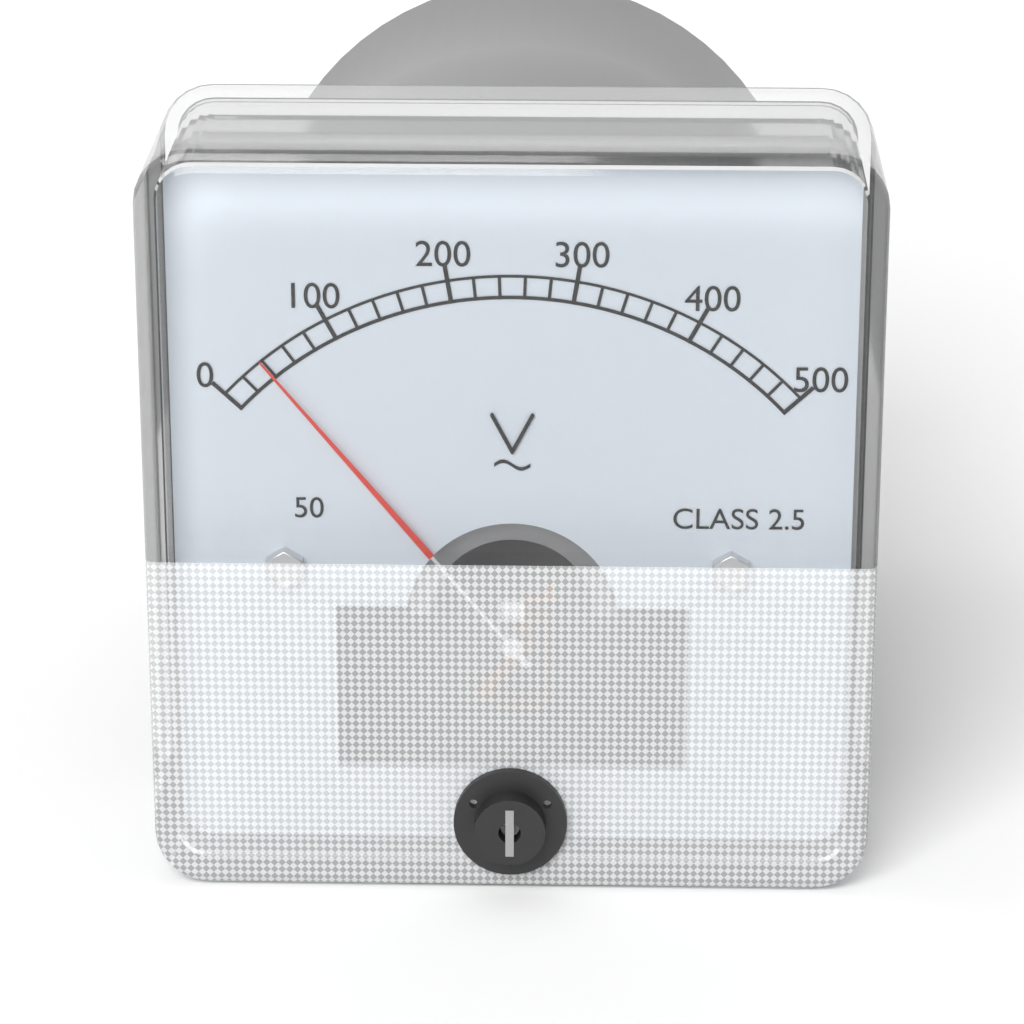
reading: 40 V
